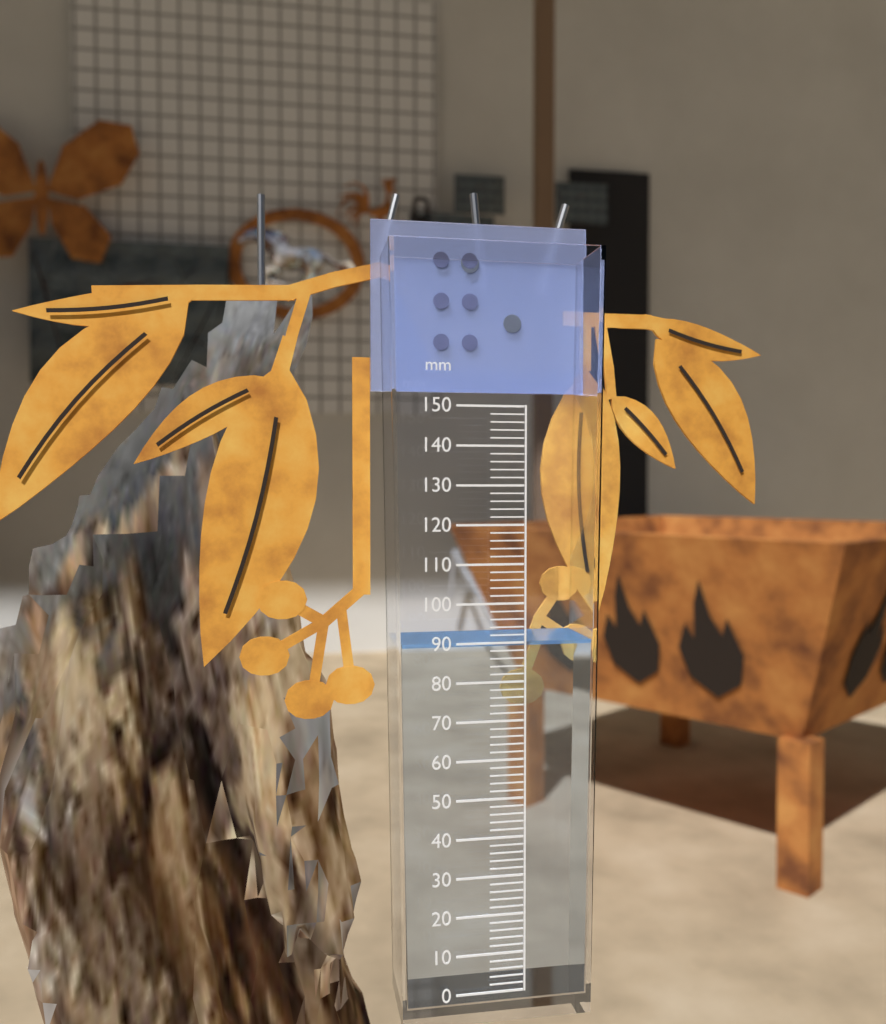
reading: 90 mm
